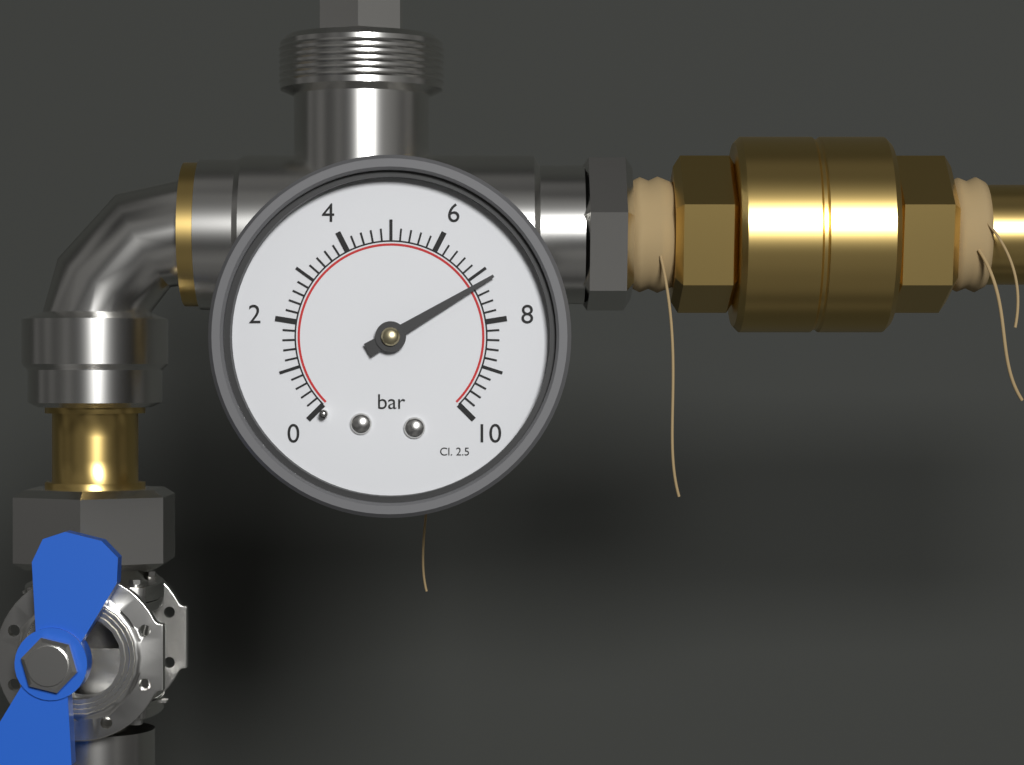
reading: 7.2 bar
